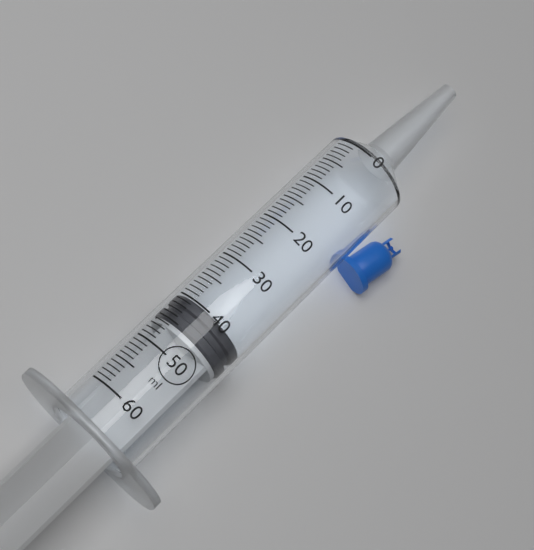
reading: 40 ml
